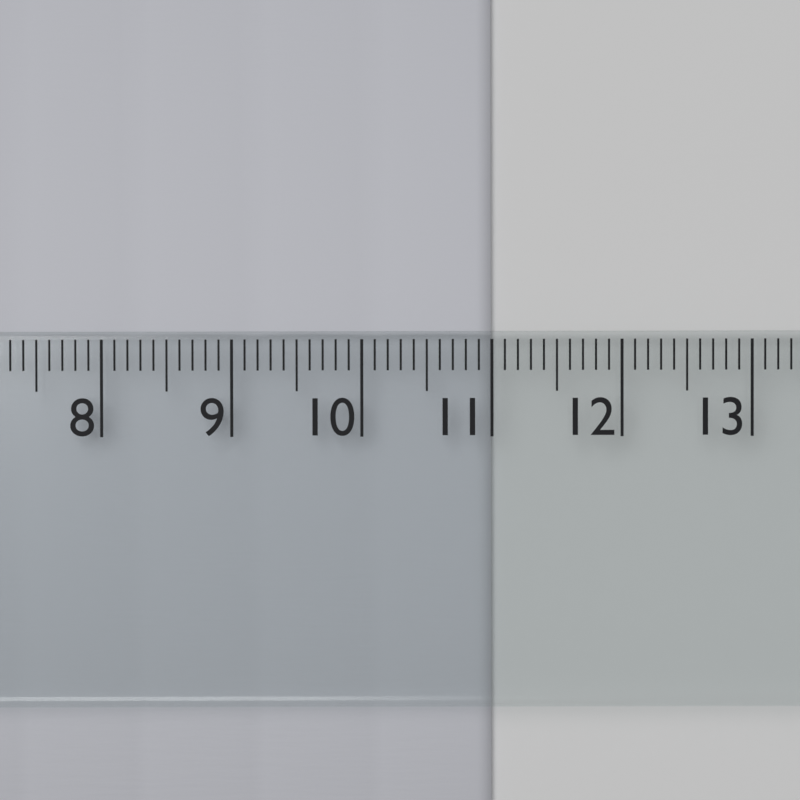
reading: 11.0 cm
